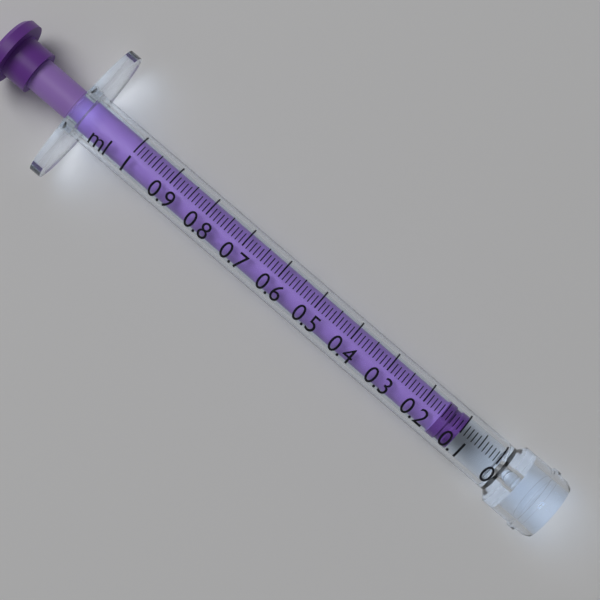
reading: 0.10 ml
